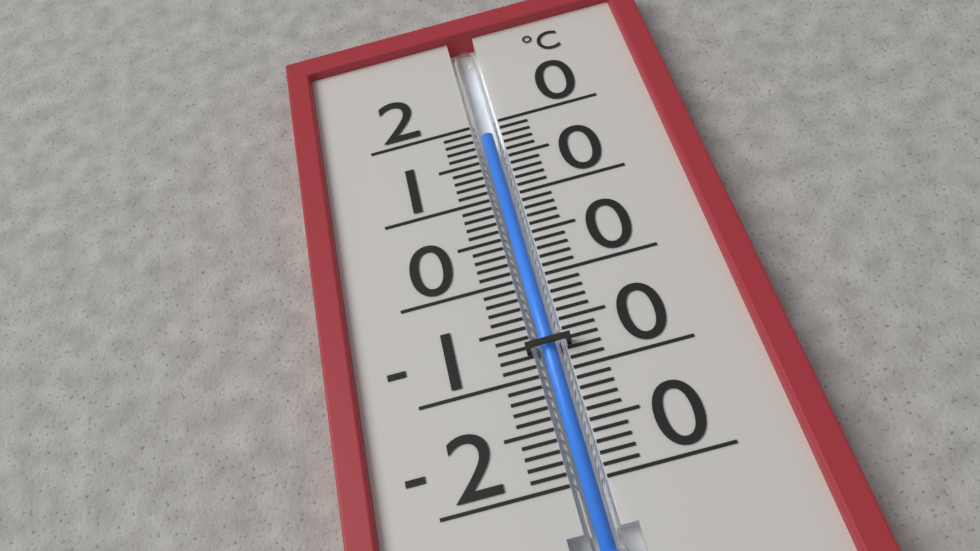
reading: 18 °C
